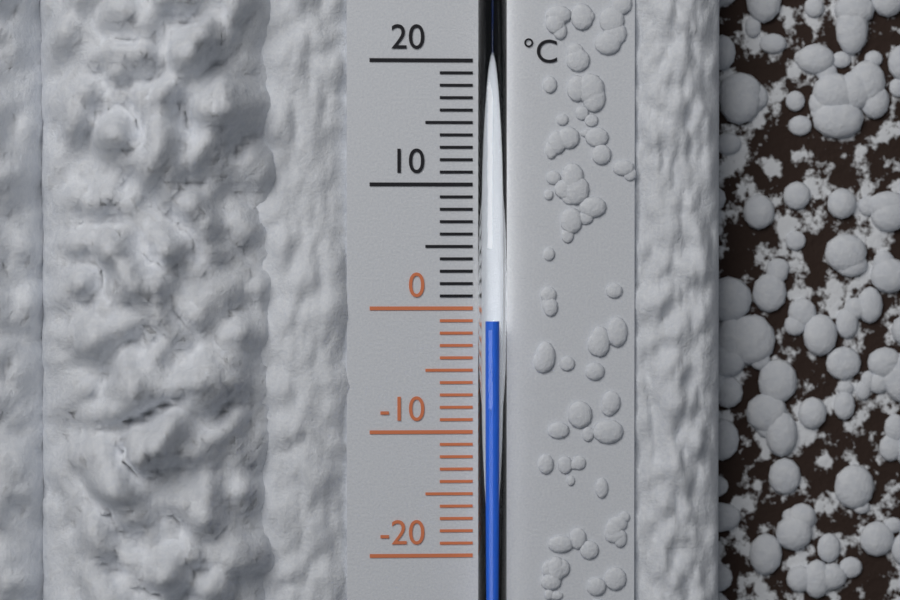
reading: -1 °C
